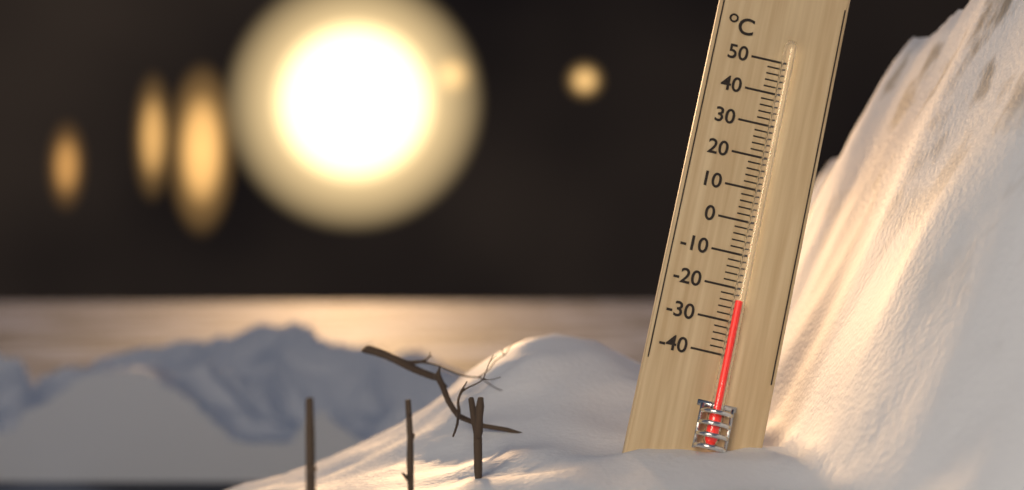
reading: -24 °C
